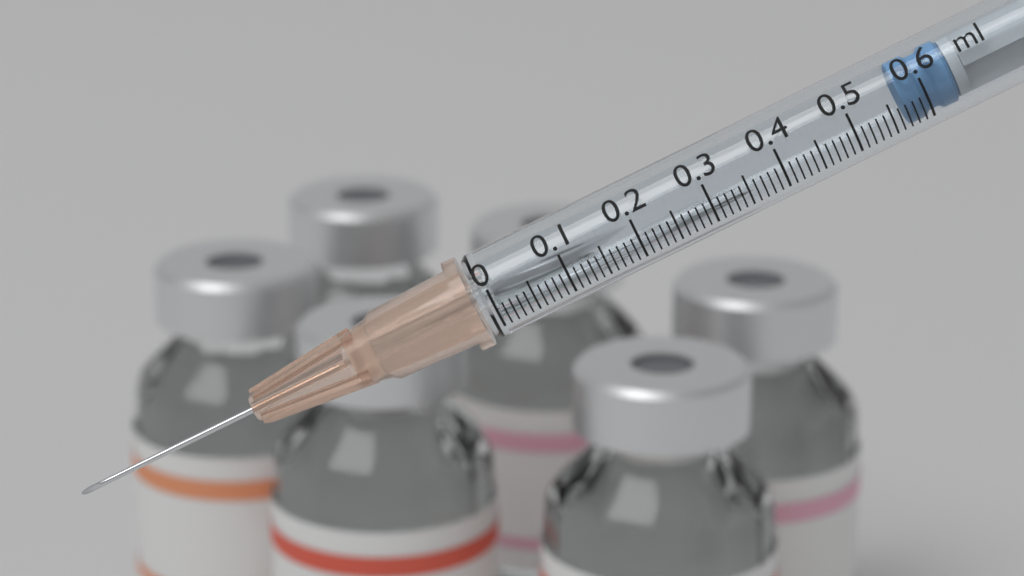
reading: 0.57 ml
